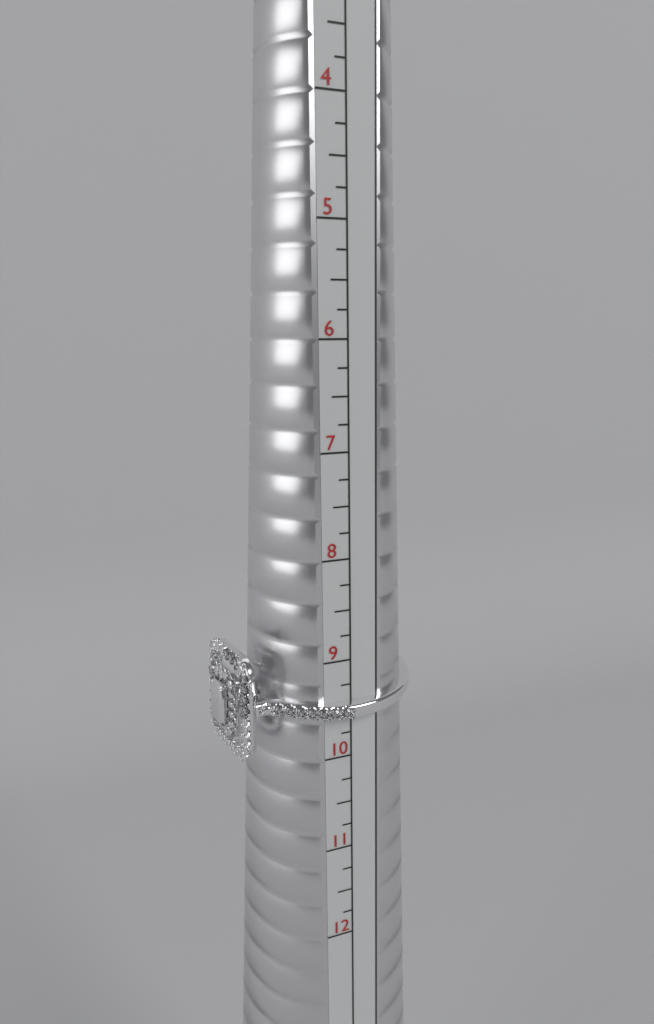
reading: 10.00 US
